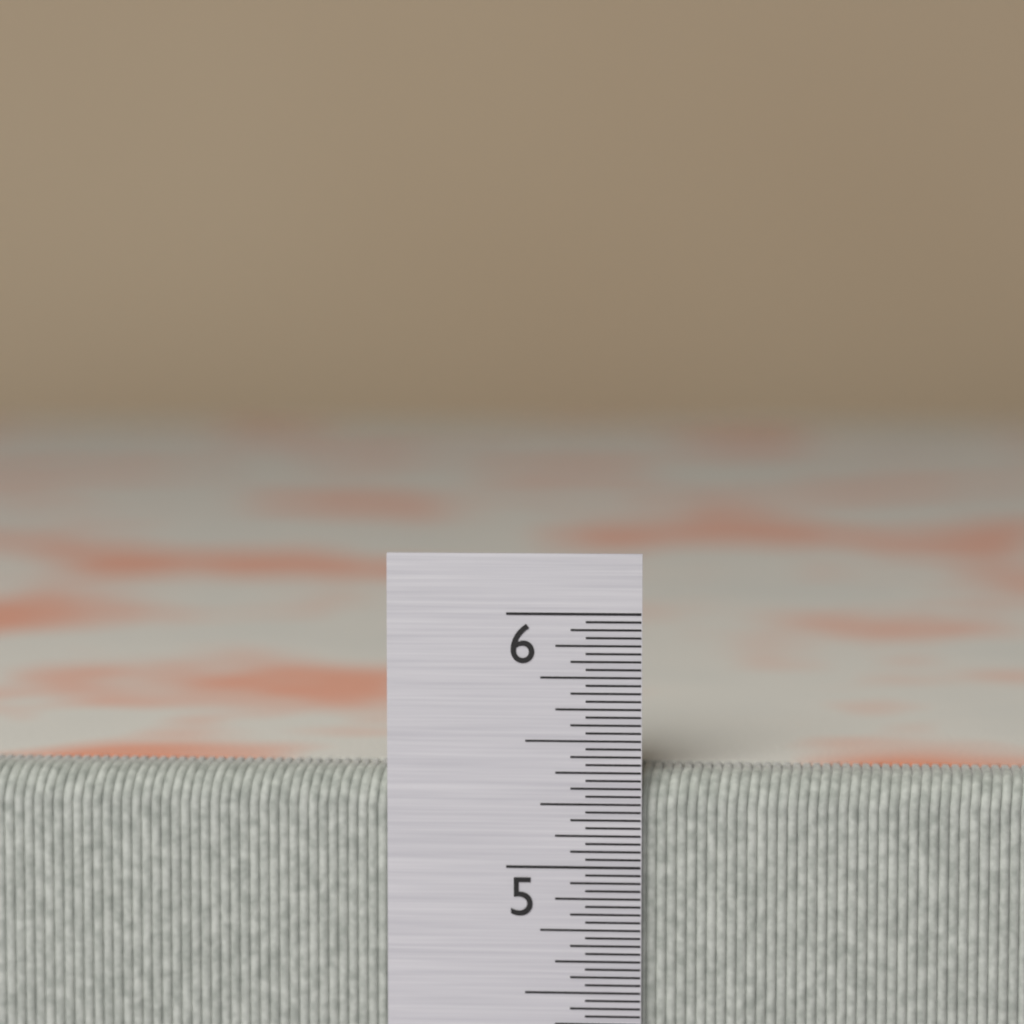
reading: 5.37500 in
